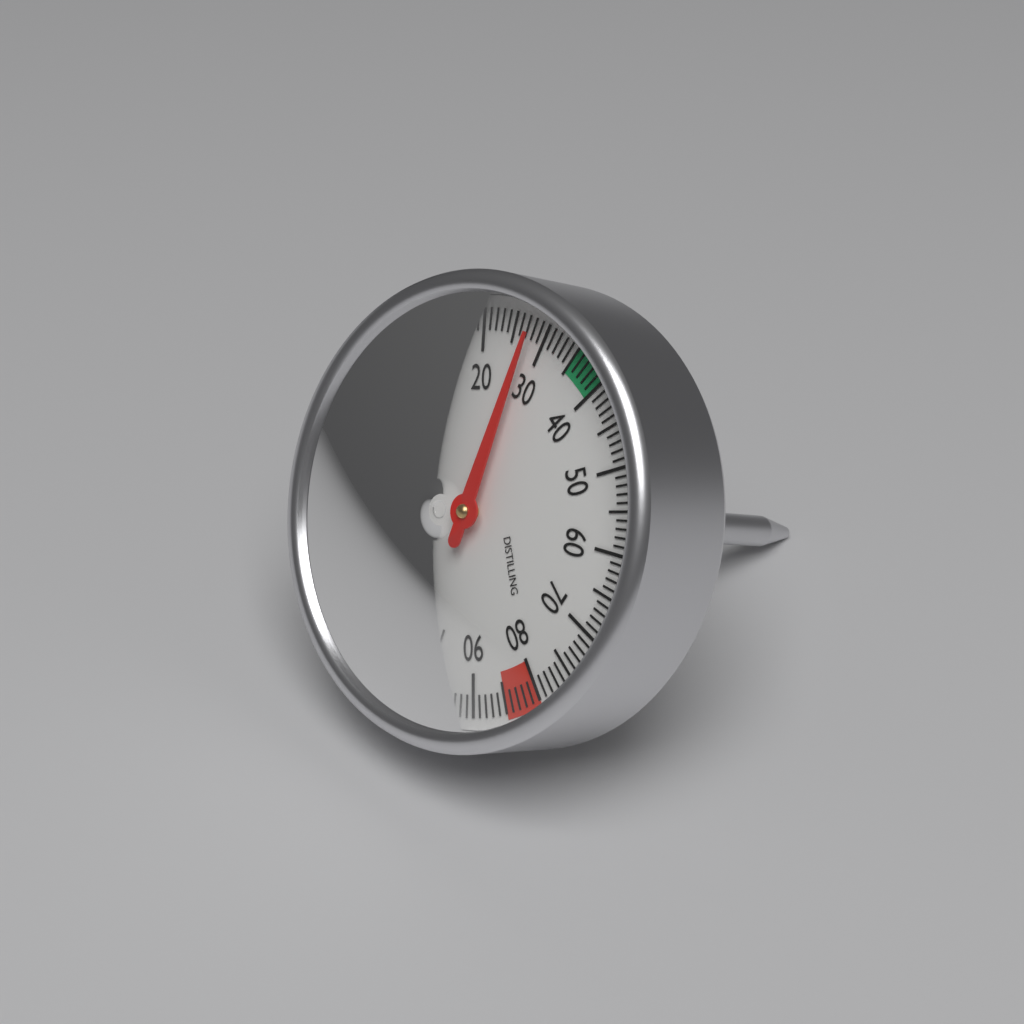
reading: 28 °C
